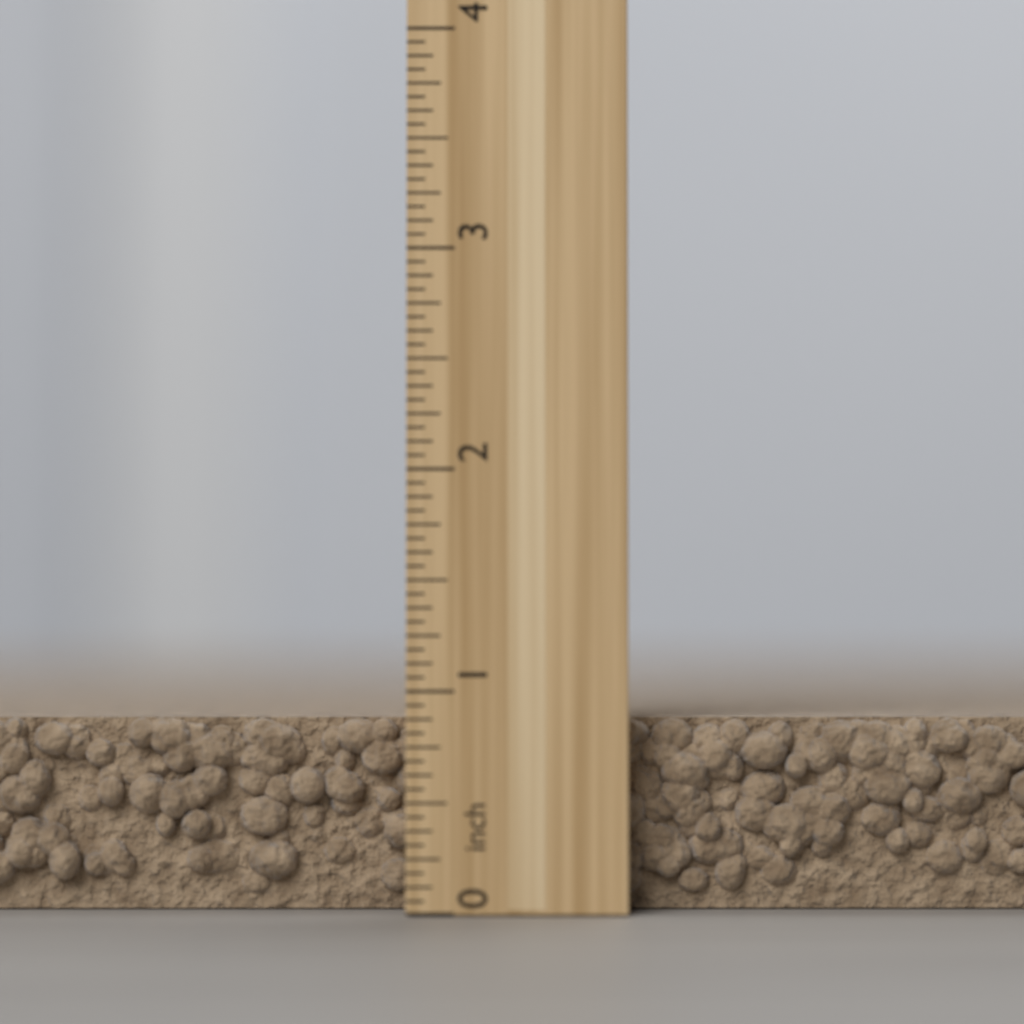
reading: 0.8750 inch
